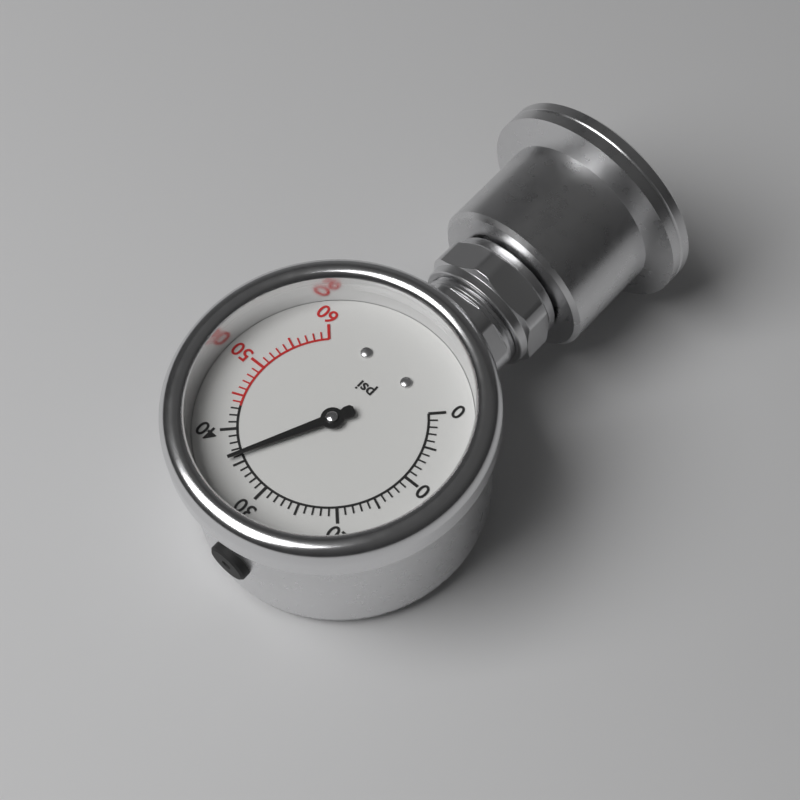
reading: 36 psi
